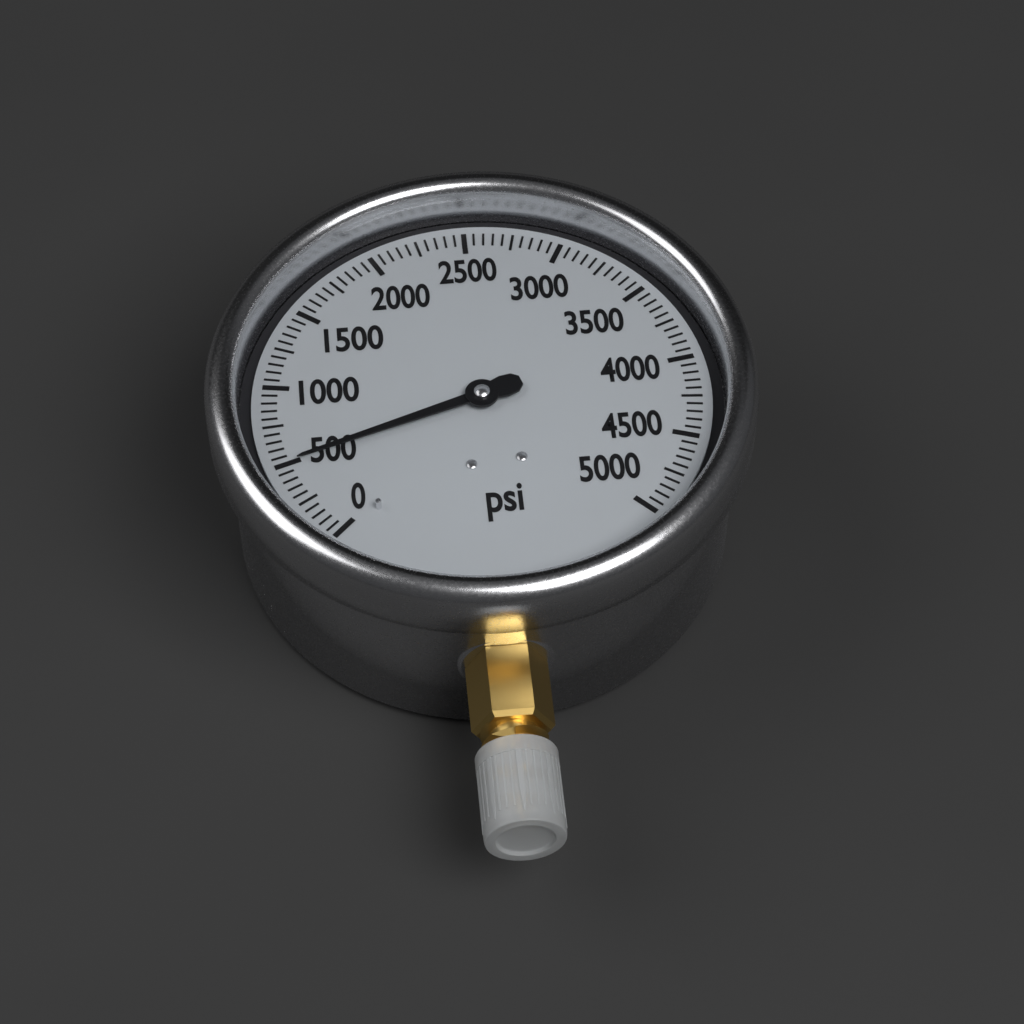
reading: 500 psi
